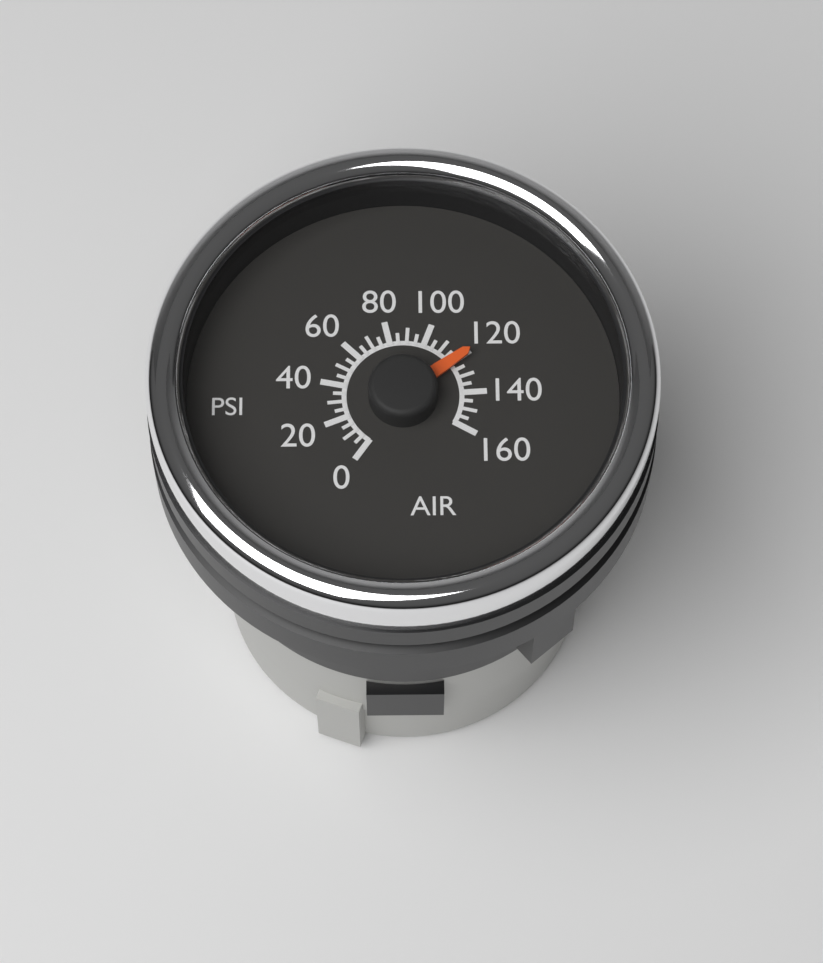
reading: 120 psi
